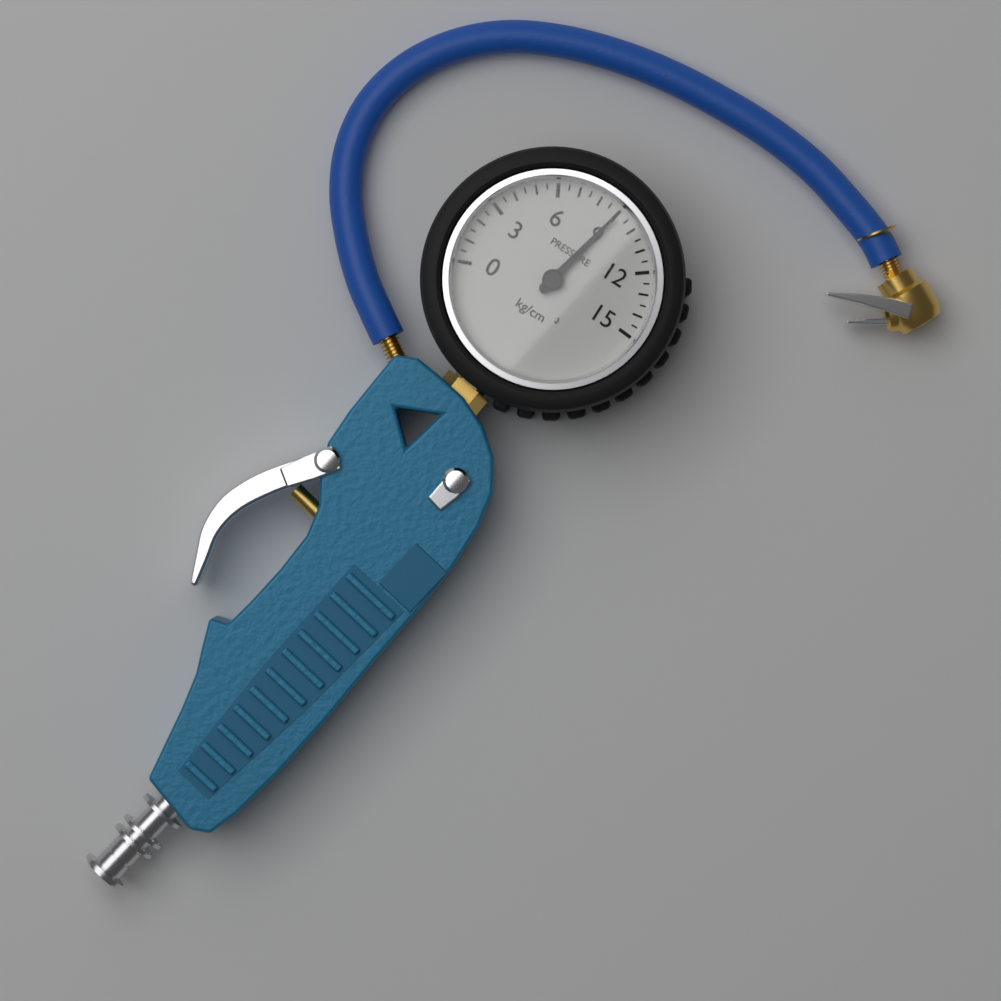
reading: 9.0 kg/cm²
